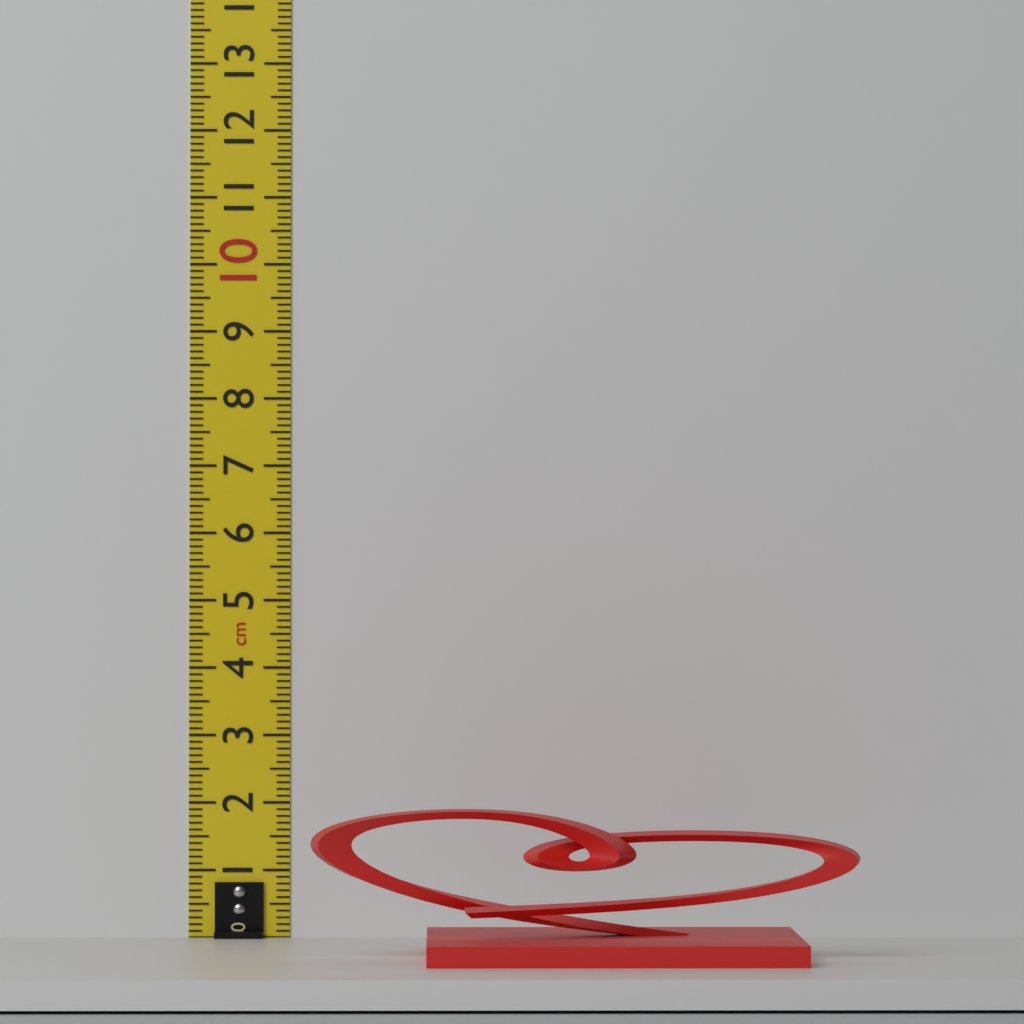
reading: 2.1 cm
